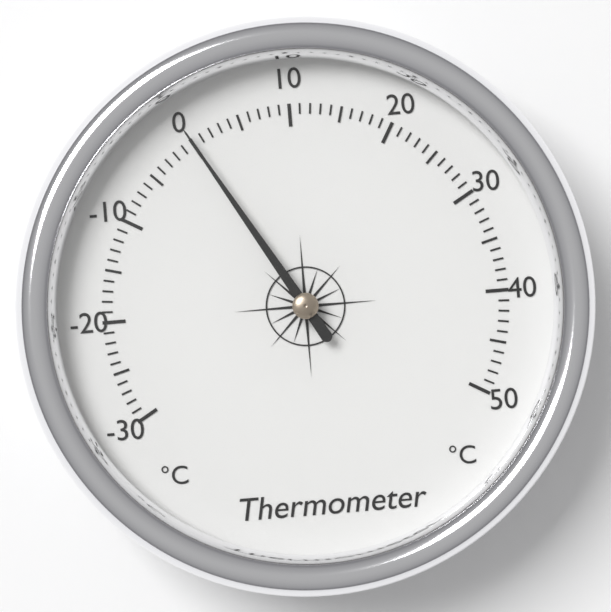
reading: 0 °C
